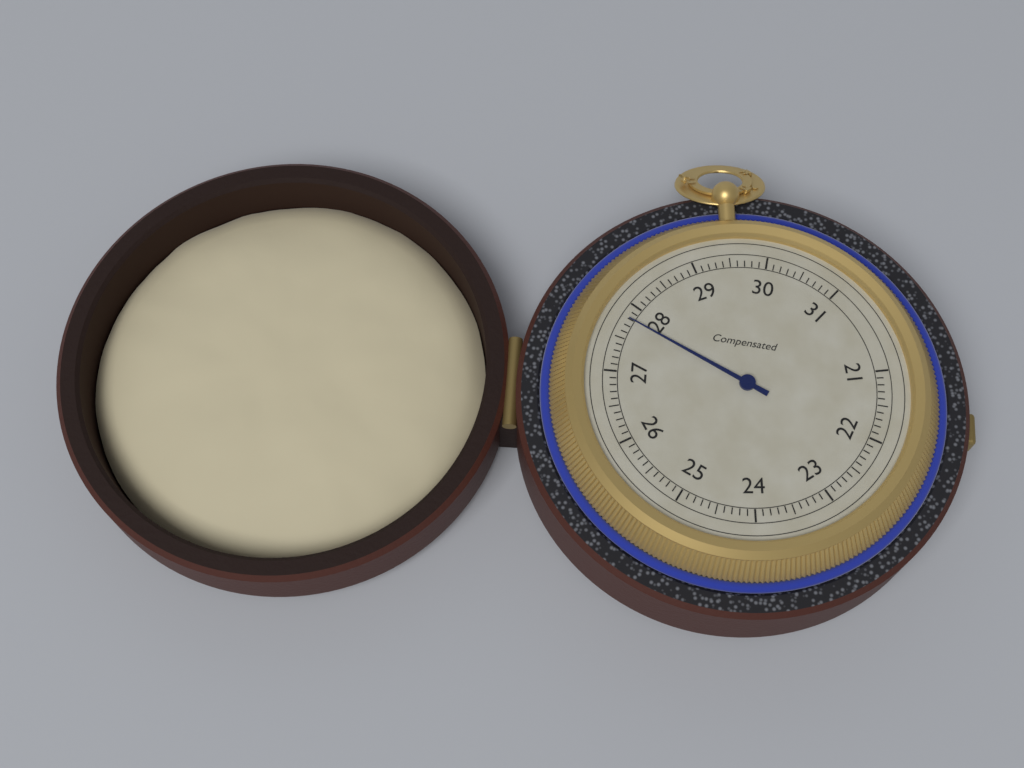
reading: 27.8 (no unit)
